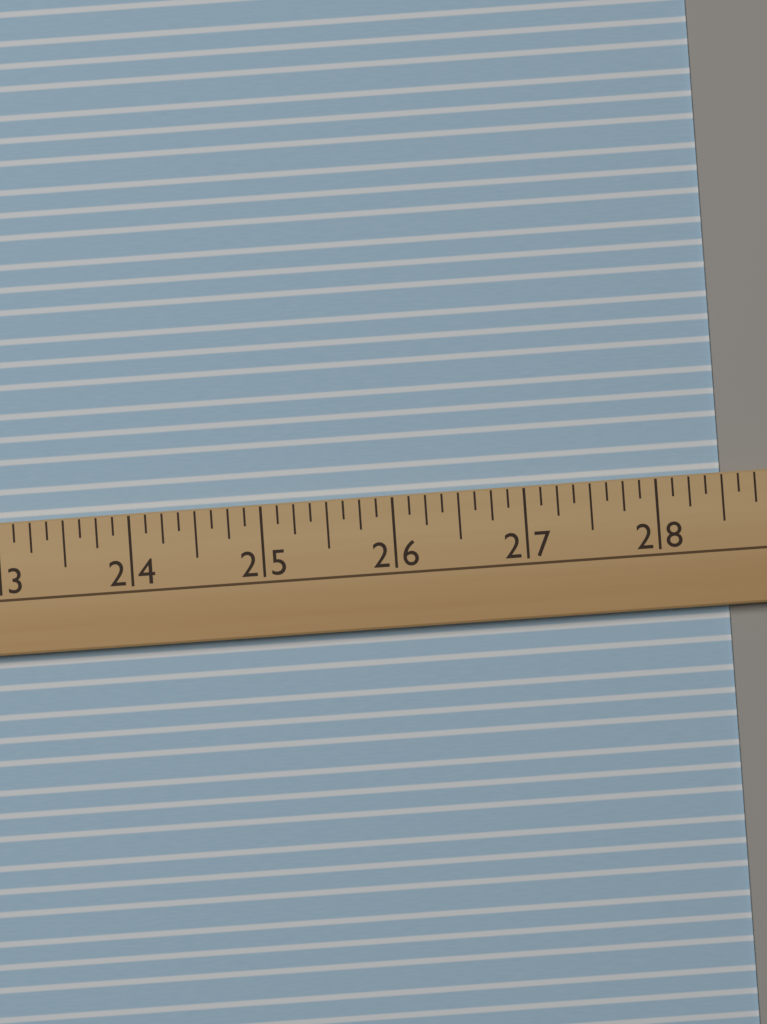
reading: 28.500 (no unit)
